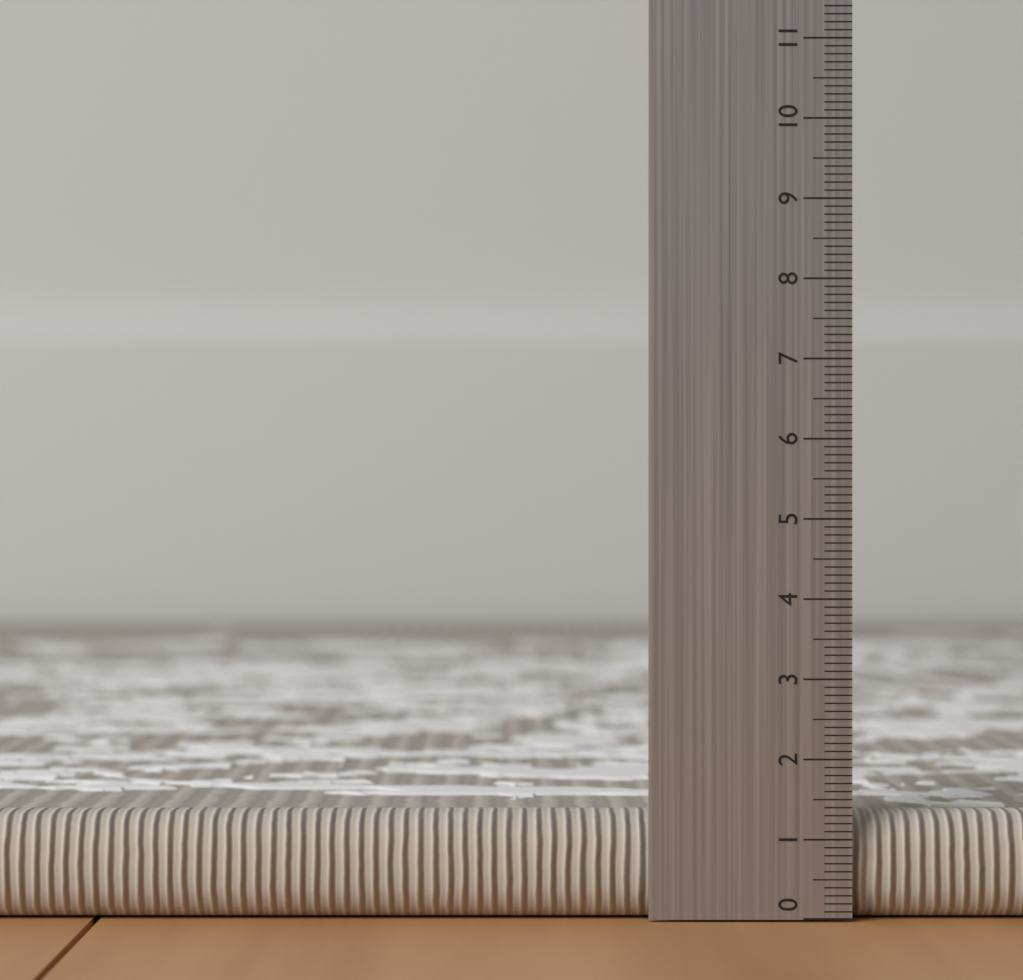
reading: 1.3 (no unit)
